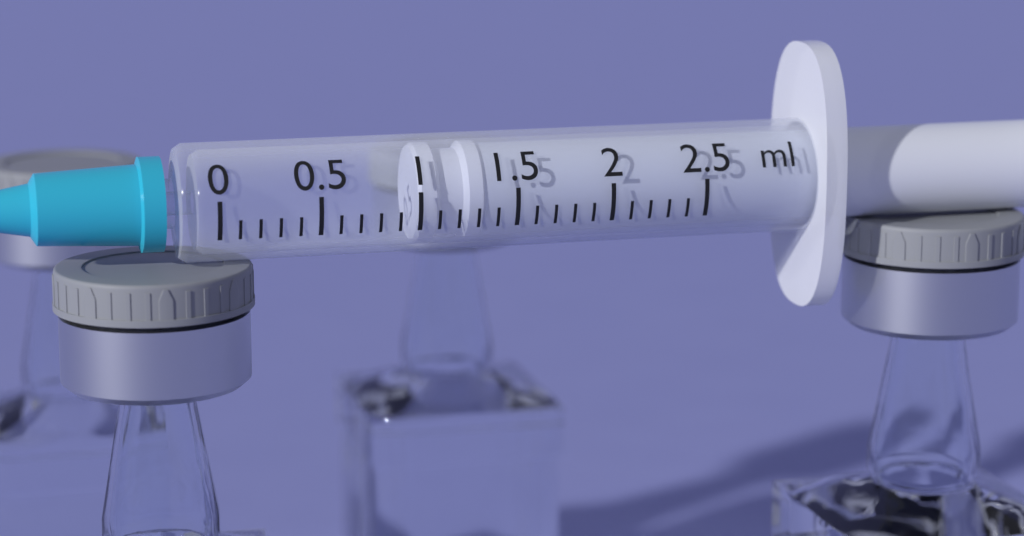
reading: 1.0 ml
